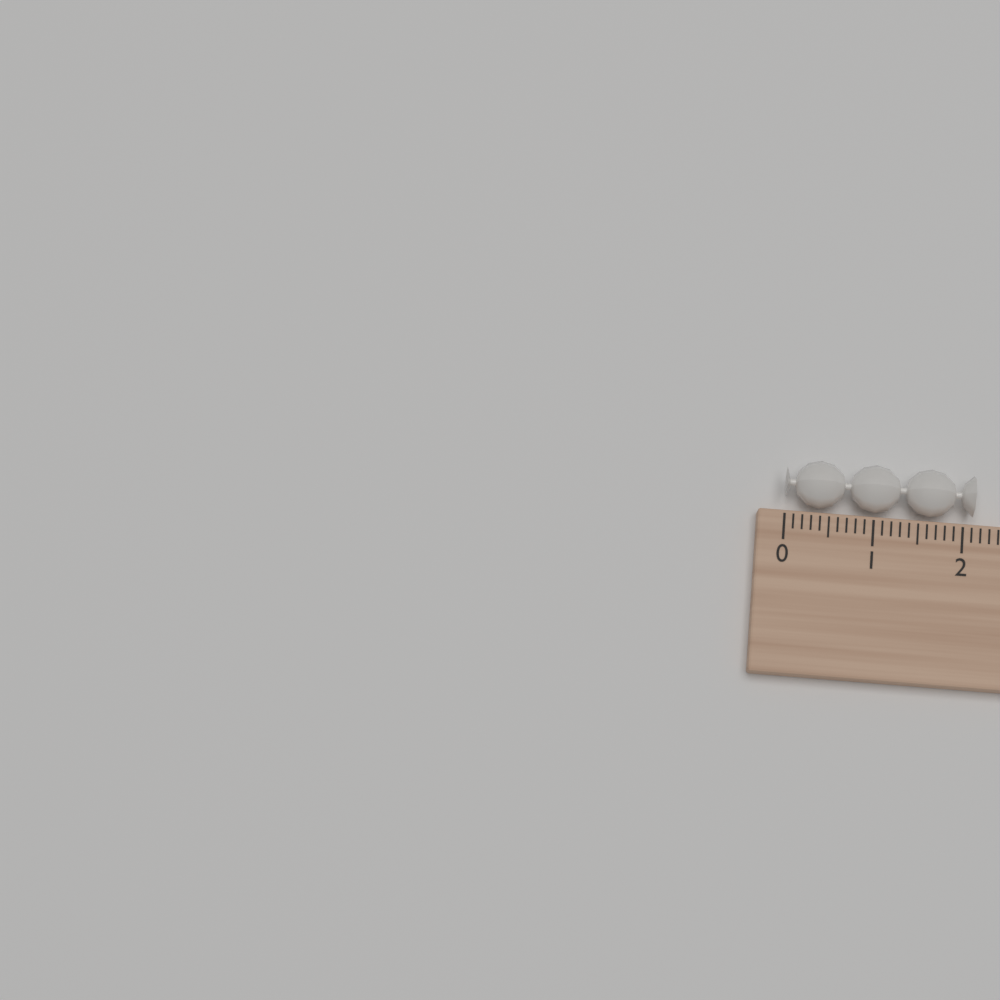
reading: 2.1 (no unit)
